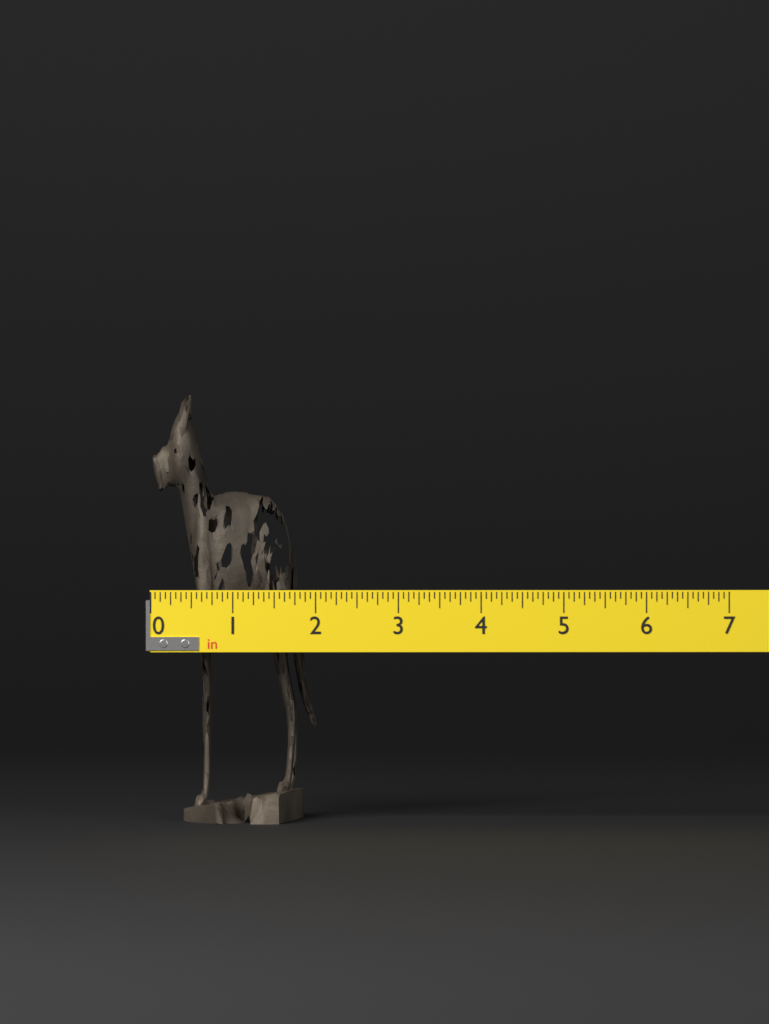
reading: 2.0000 in
